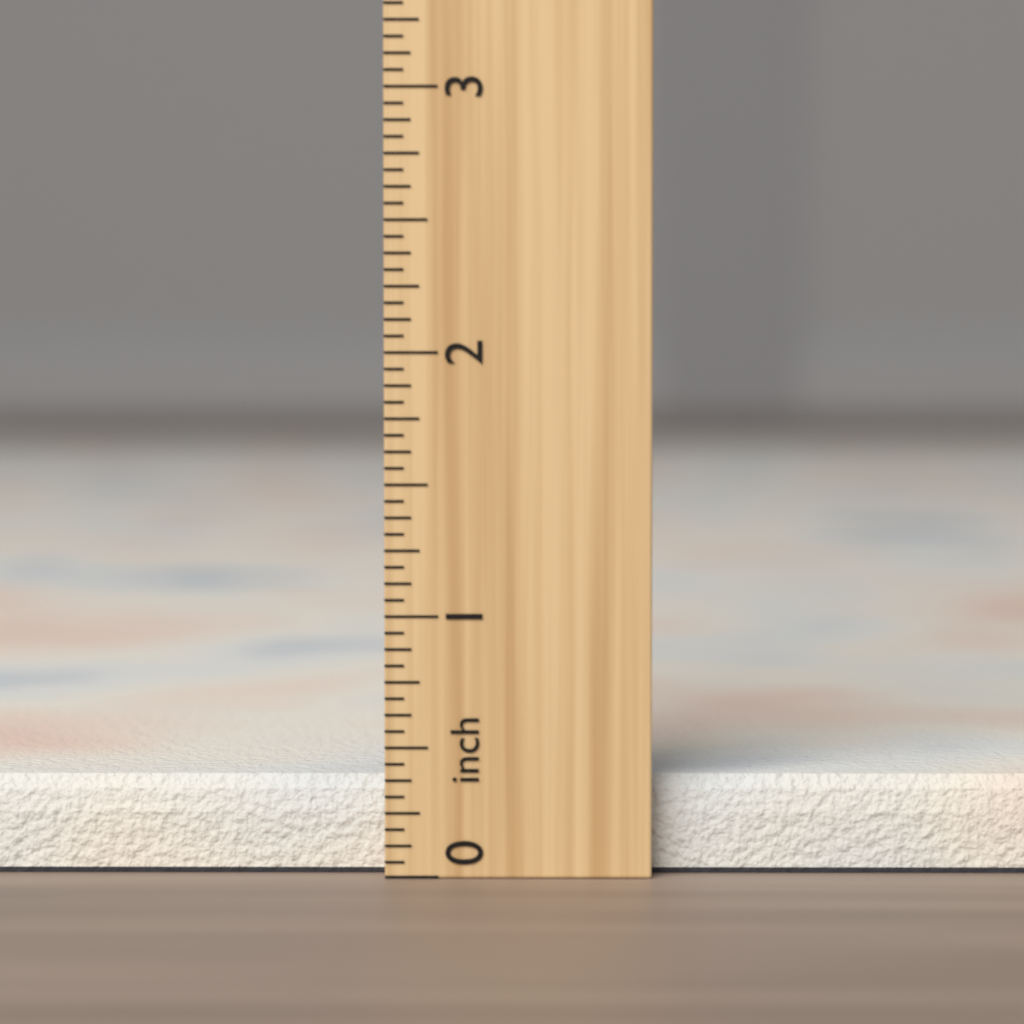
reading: 0.3750 inch
